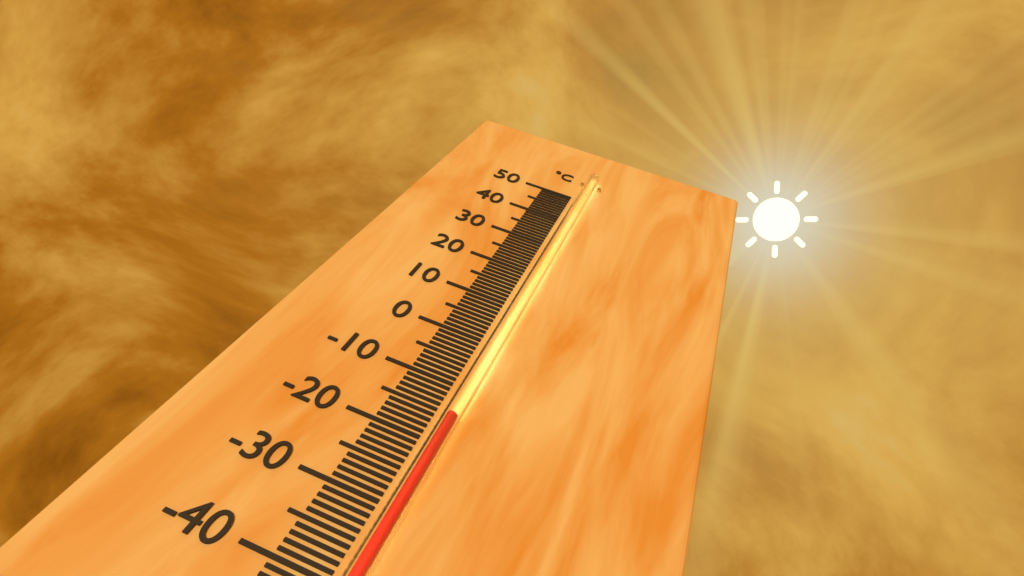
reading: -16 °C
